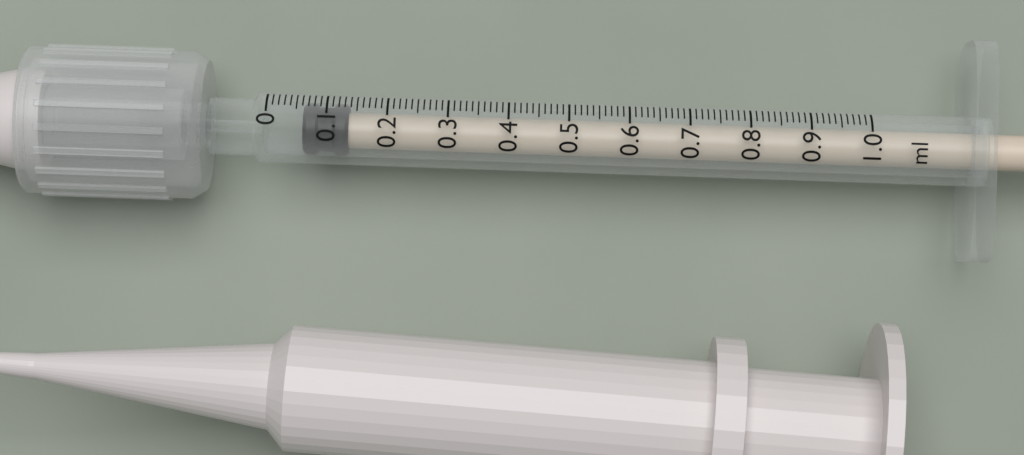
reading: 0.06 ml
